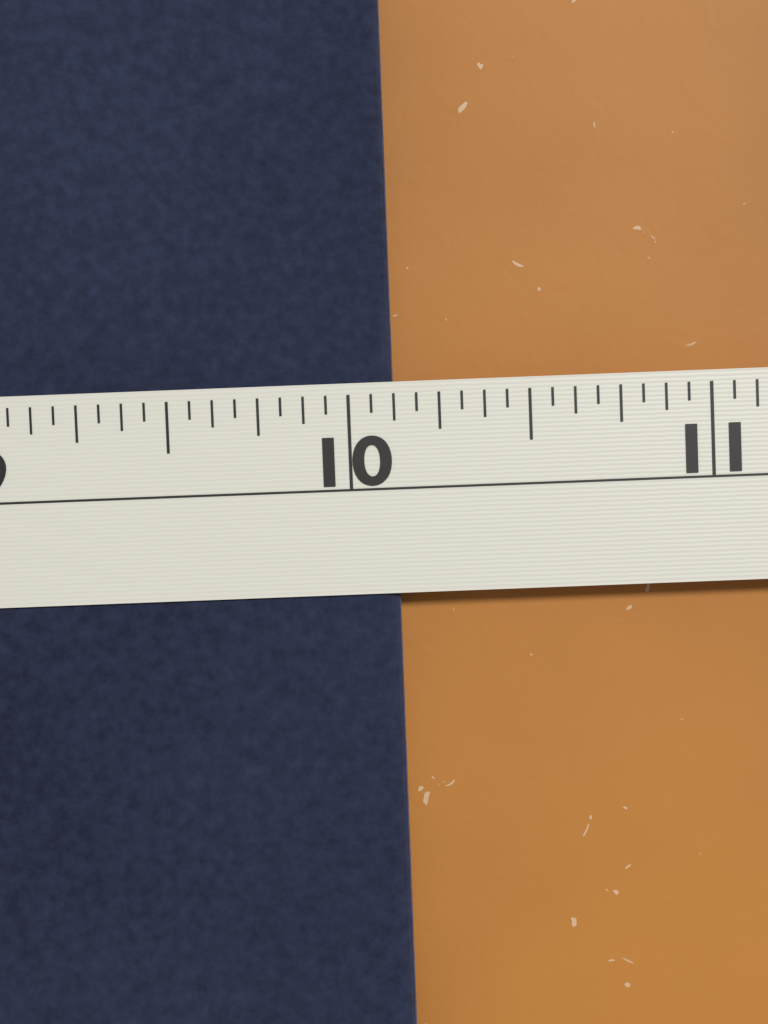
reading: 10.1250 in
